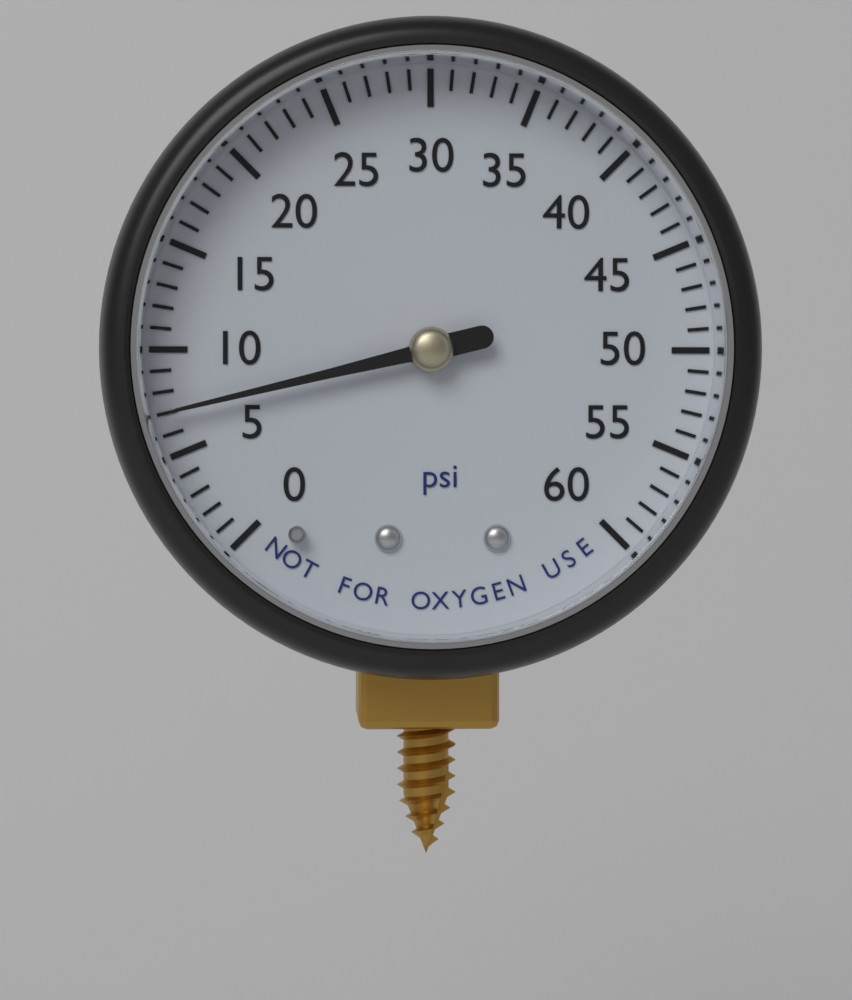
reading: 7 psi
